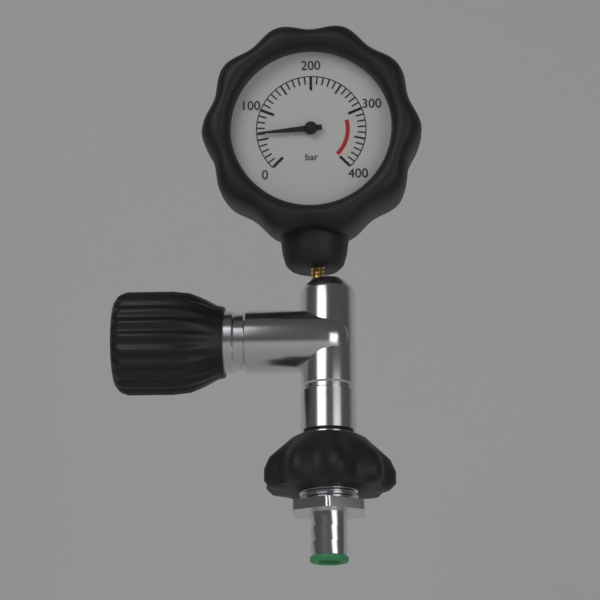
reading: 60 bar
